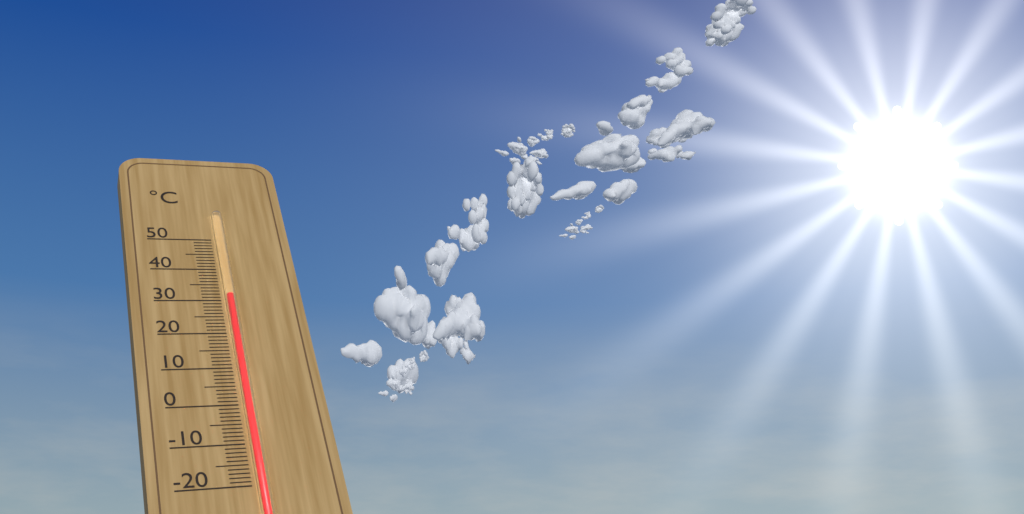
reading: 31 °C
